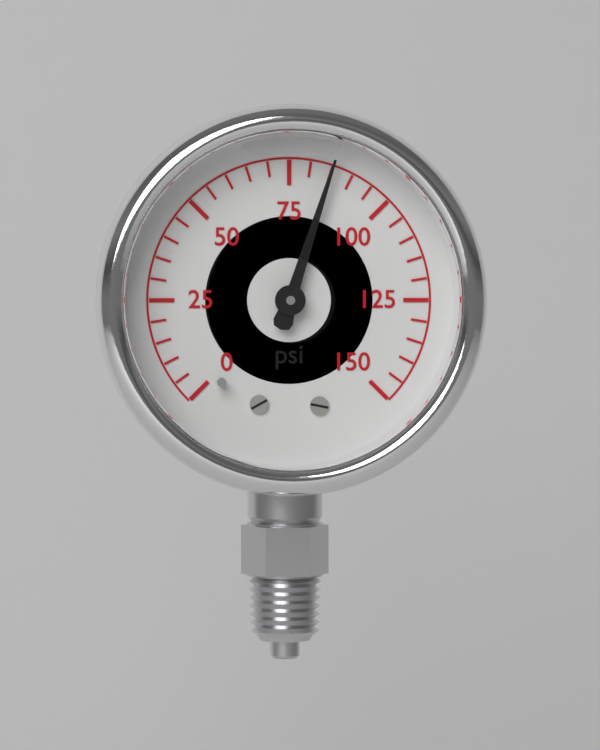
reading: 85 psi
